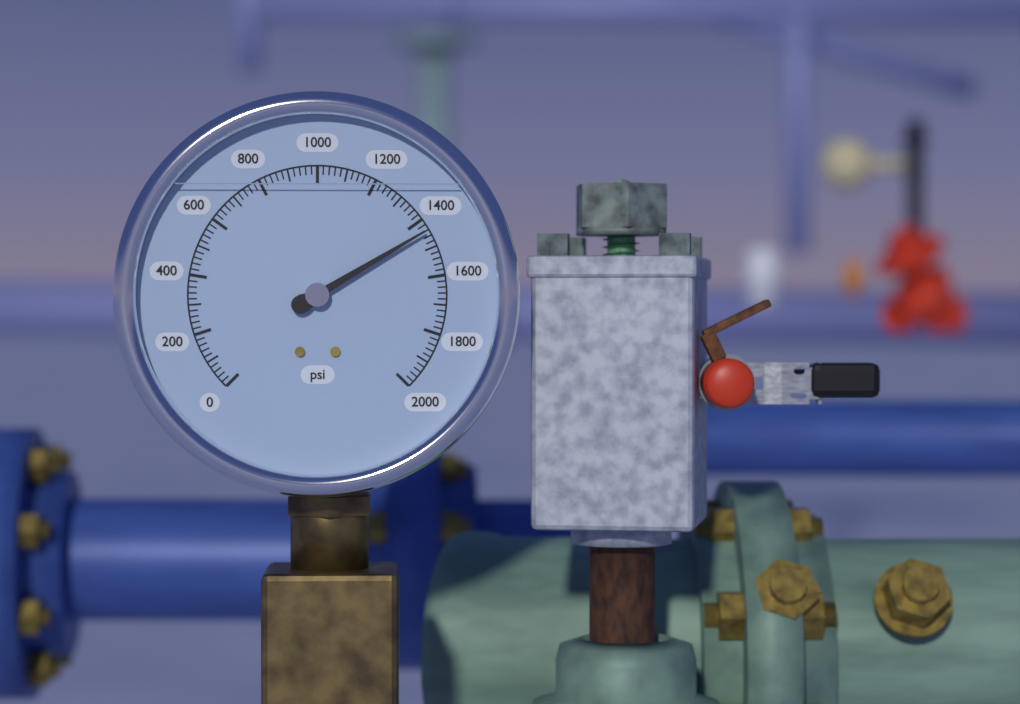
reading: 1440 psi
